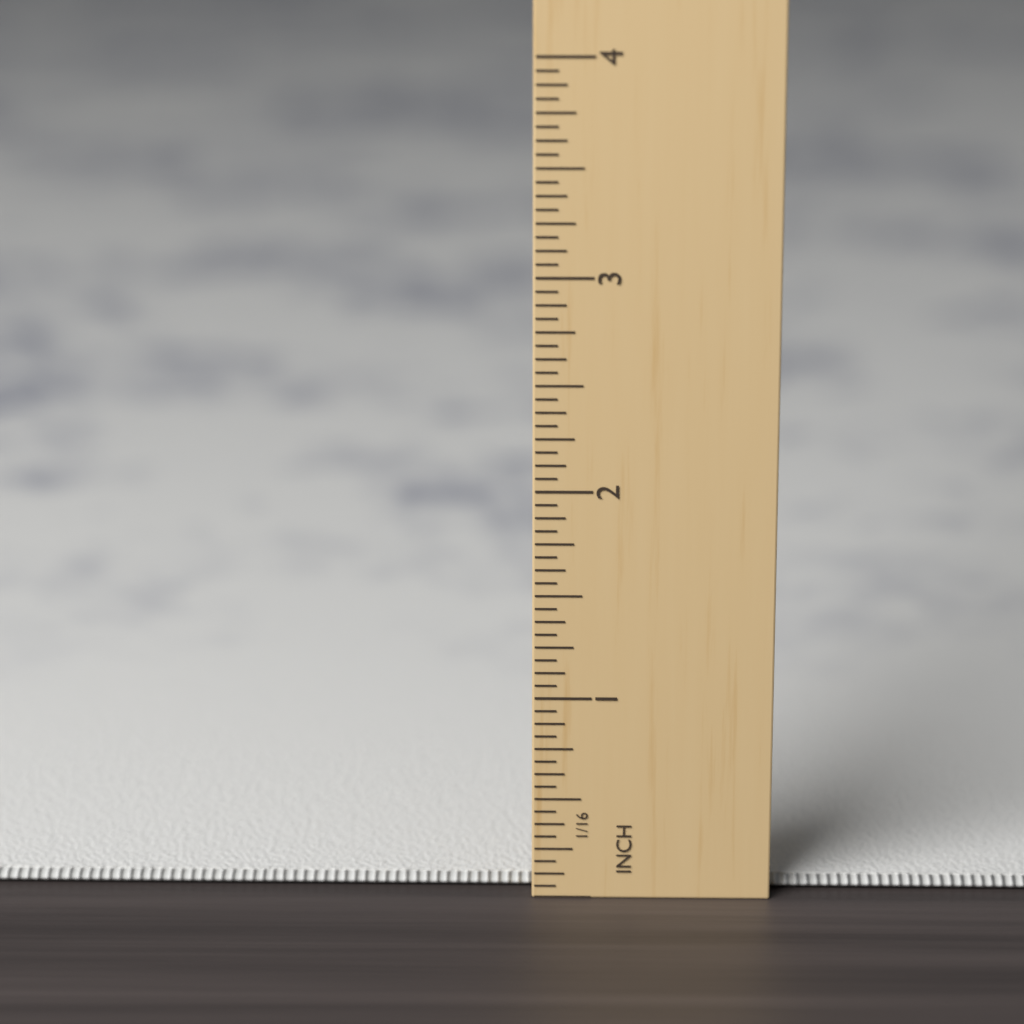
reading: 0.0625 in
